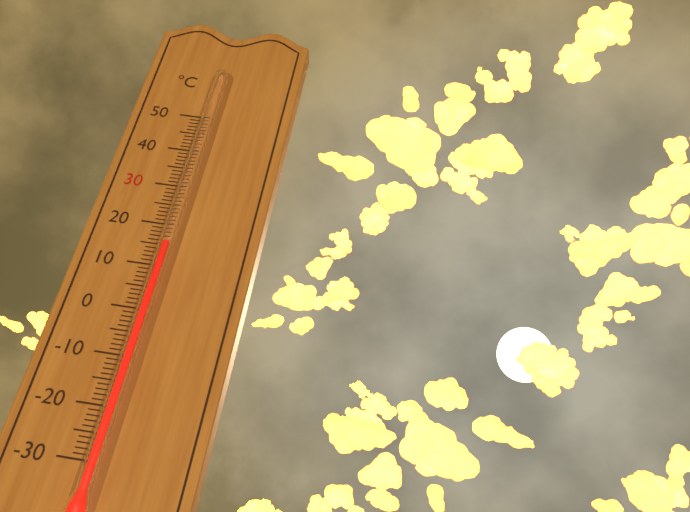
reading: 15 °C
